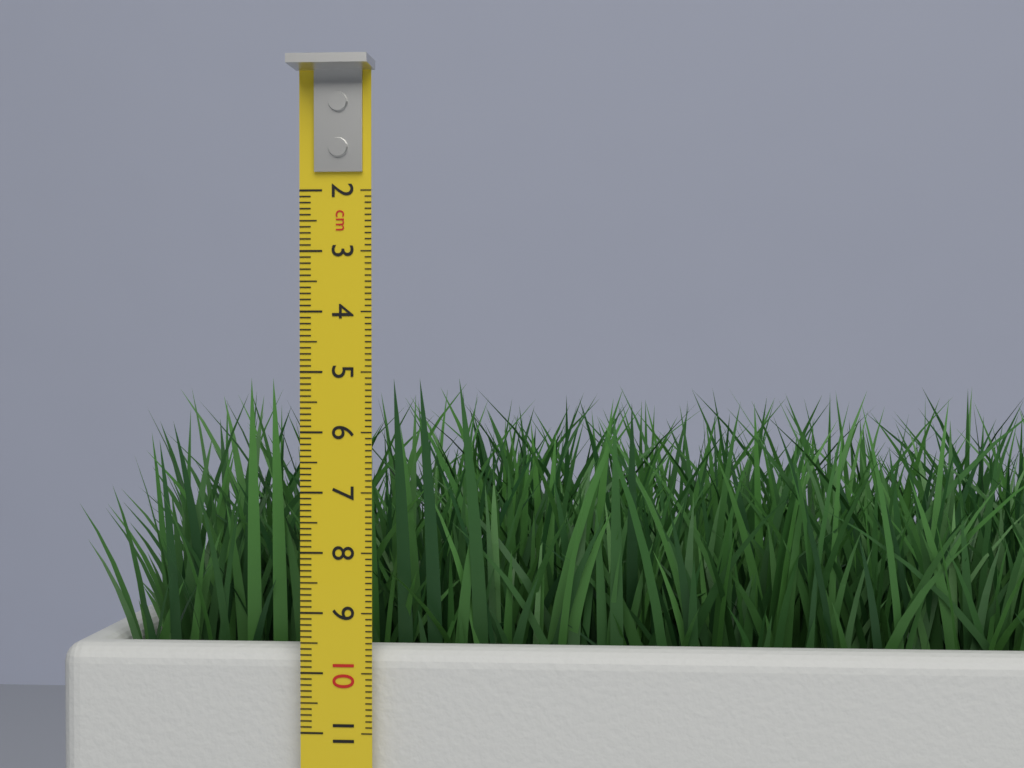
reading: 5.1 cm
